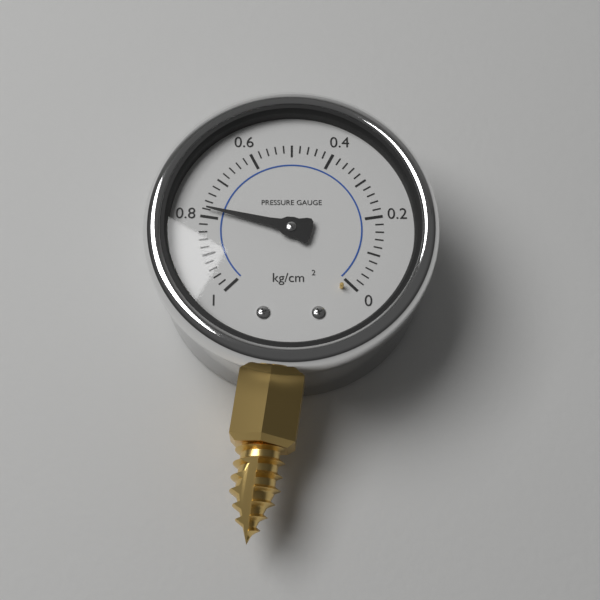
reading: 0.78 kg/cm²
